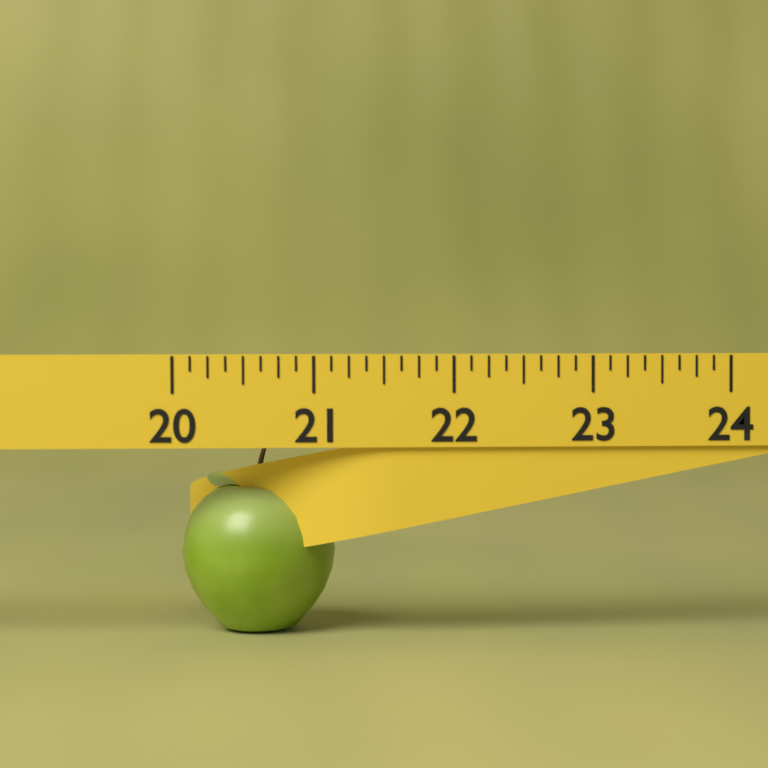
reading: 21.125 (no unit)
